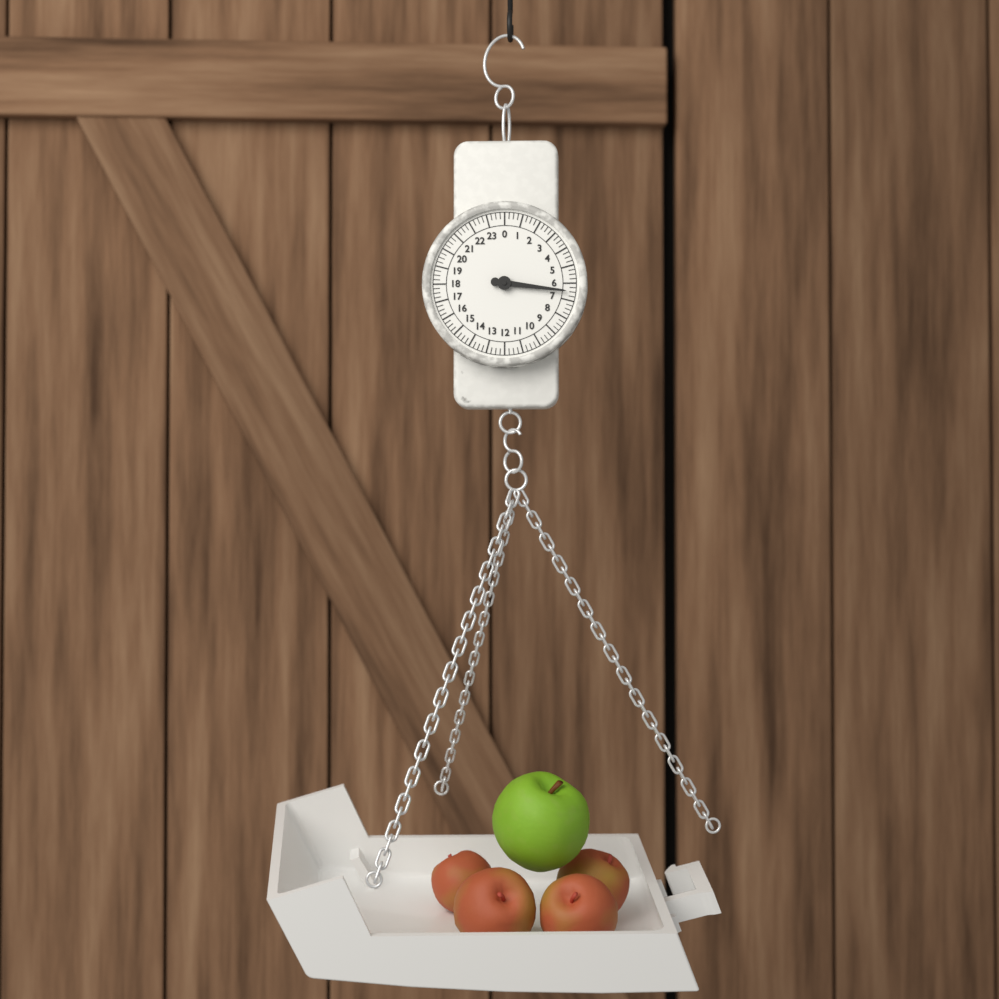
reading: 6.50 (no unit)
